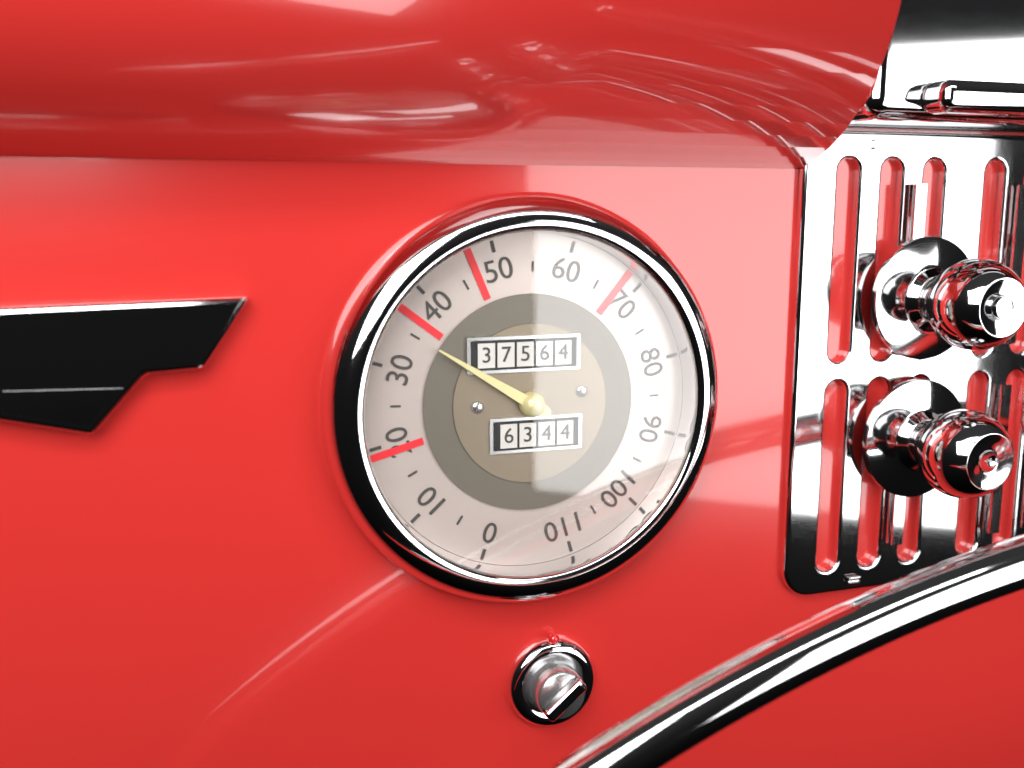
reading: 35 mph
